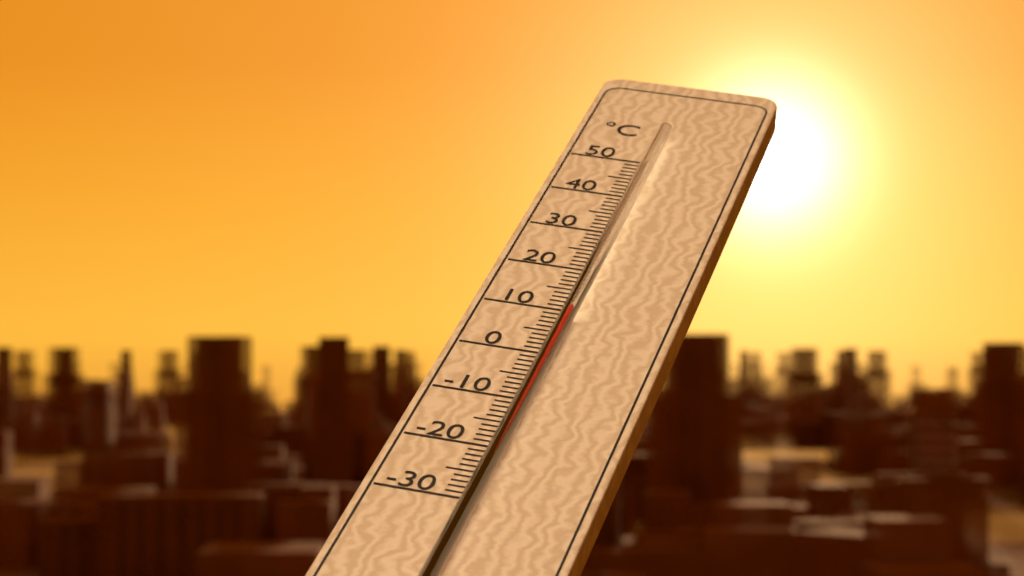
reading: 8 °C
